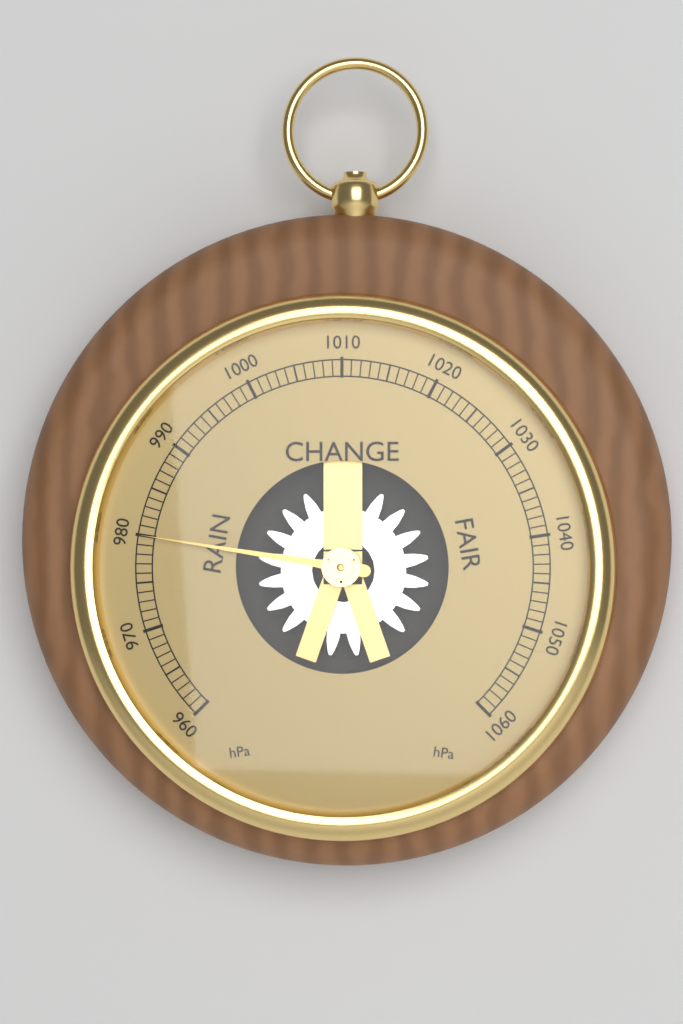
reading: 980 hPa
